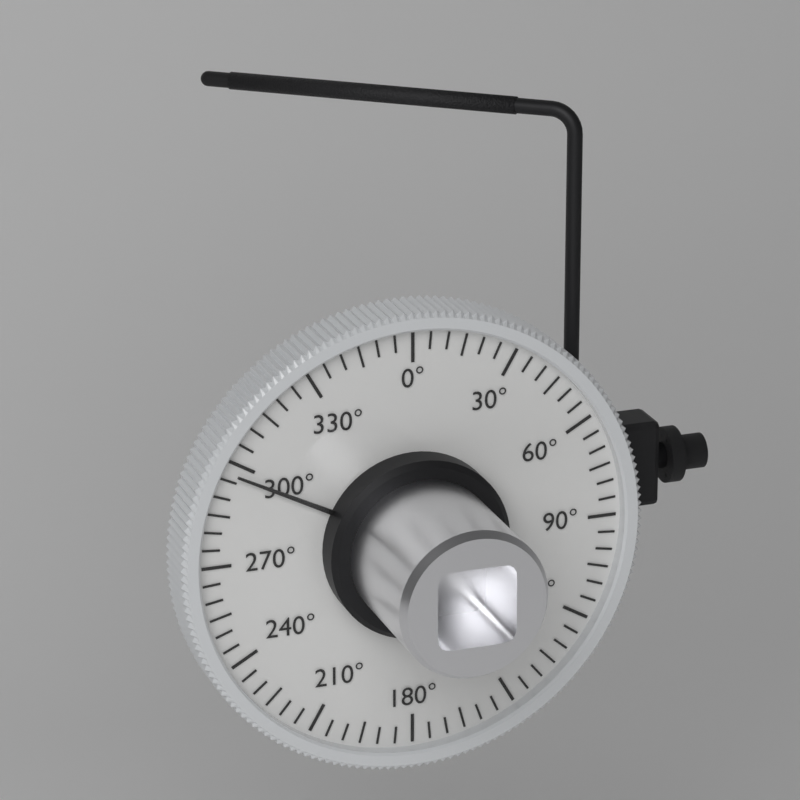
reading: 297 °
